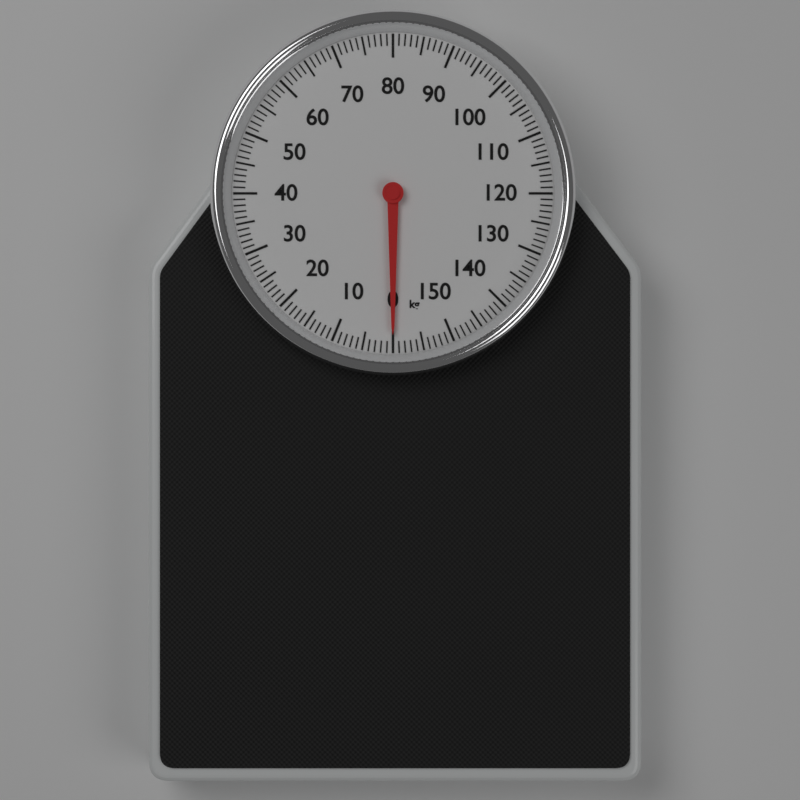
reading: 0 kg
